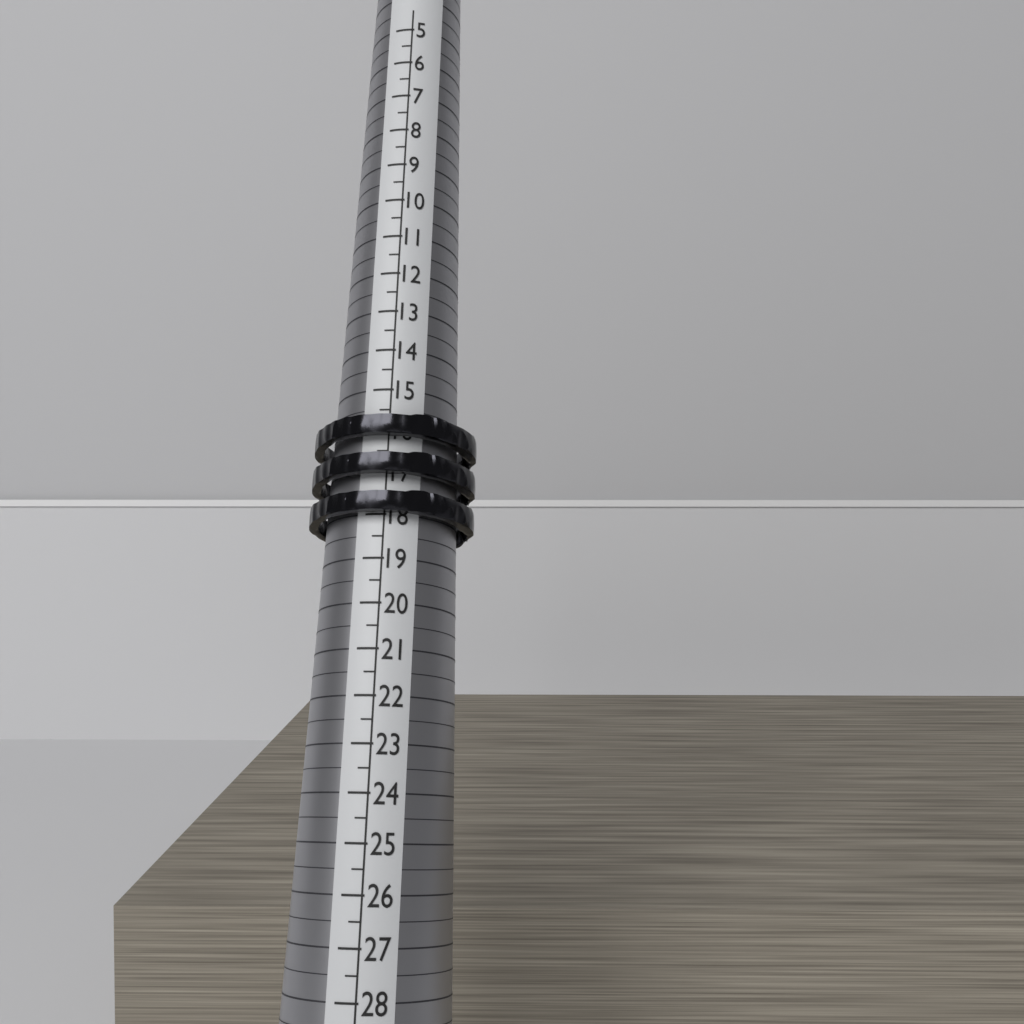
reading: 18.0 (no unit)
